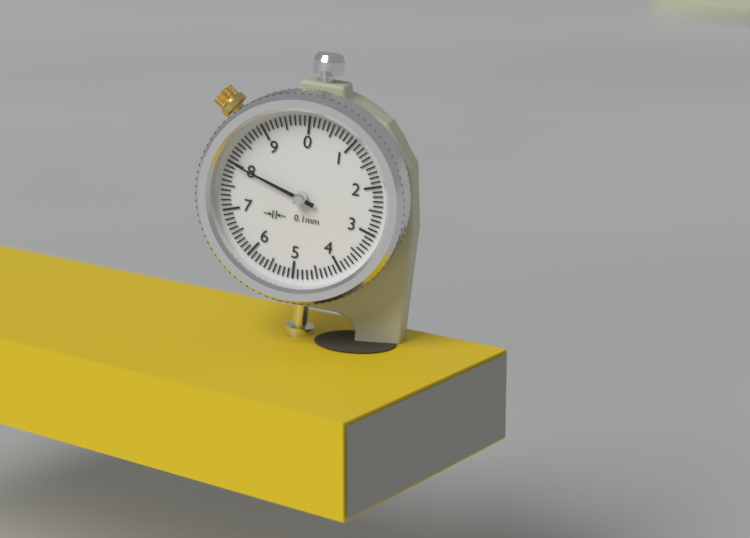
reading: 8.0 mm
